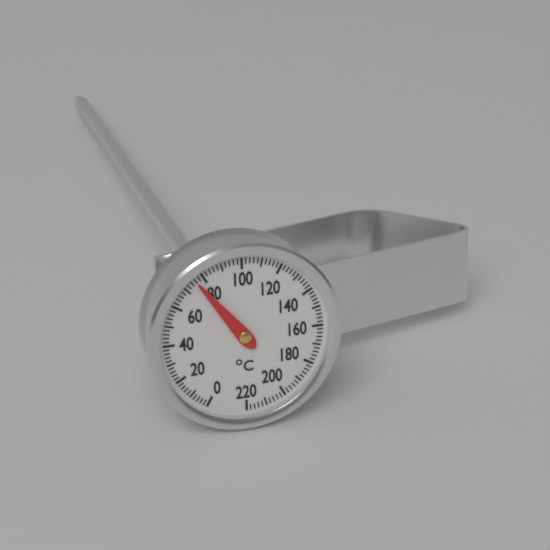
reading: 76 °C
